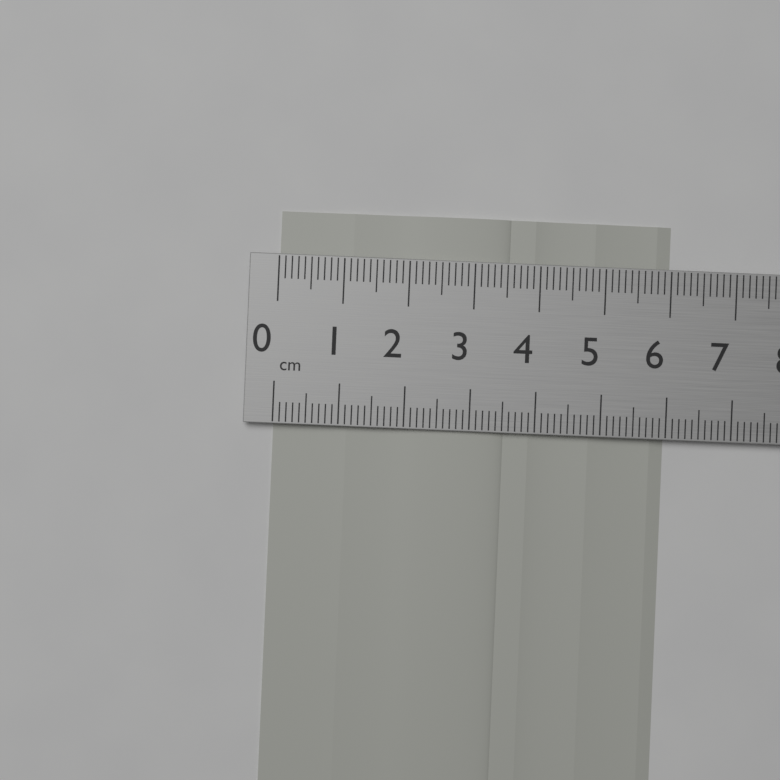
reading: 6.0 cm
